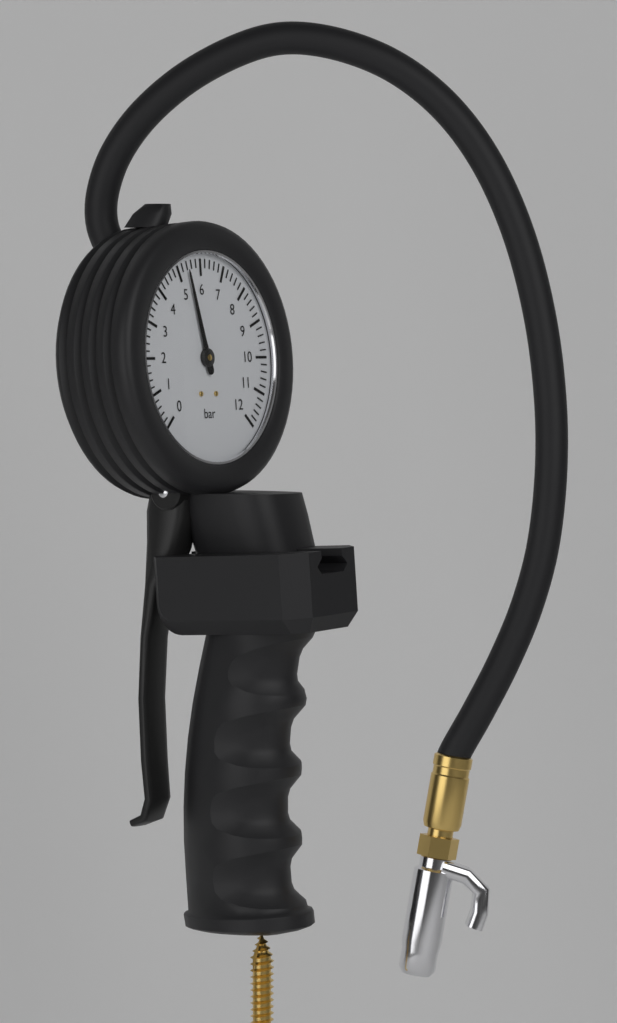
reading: 5.4 bar
